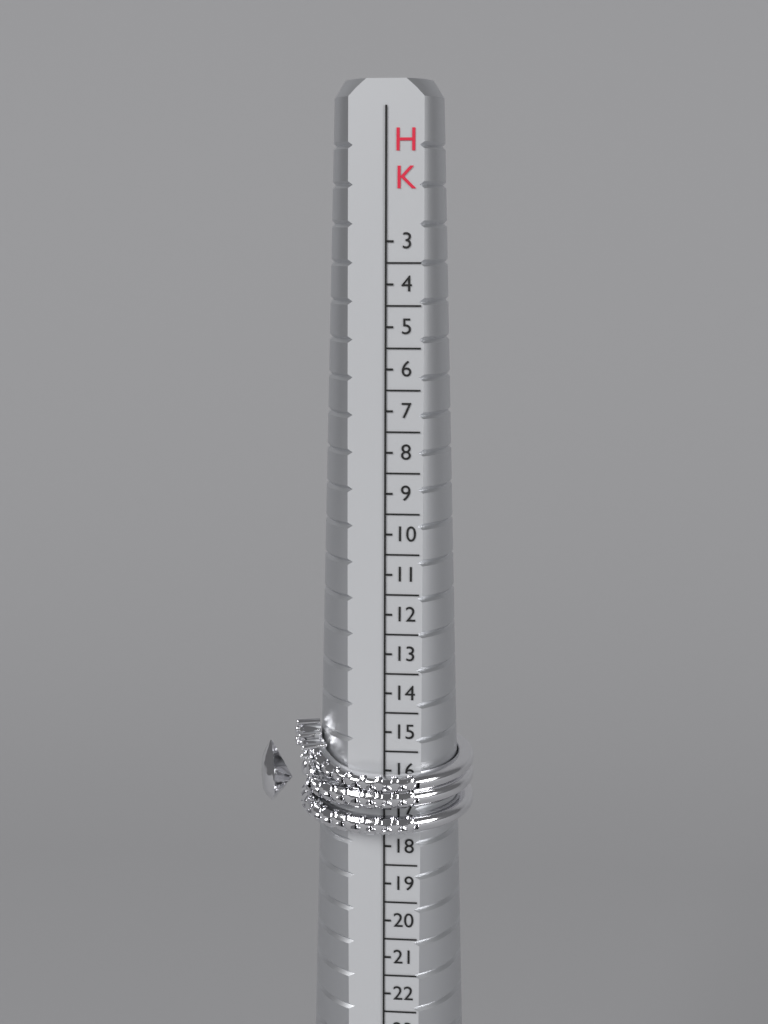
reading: 17.5 HK
